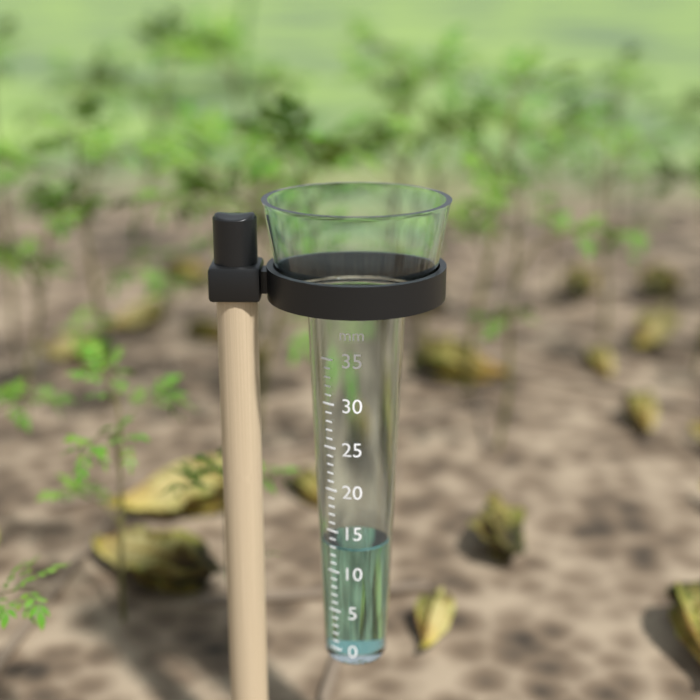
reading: 13 mm
